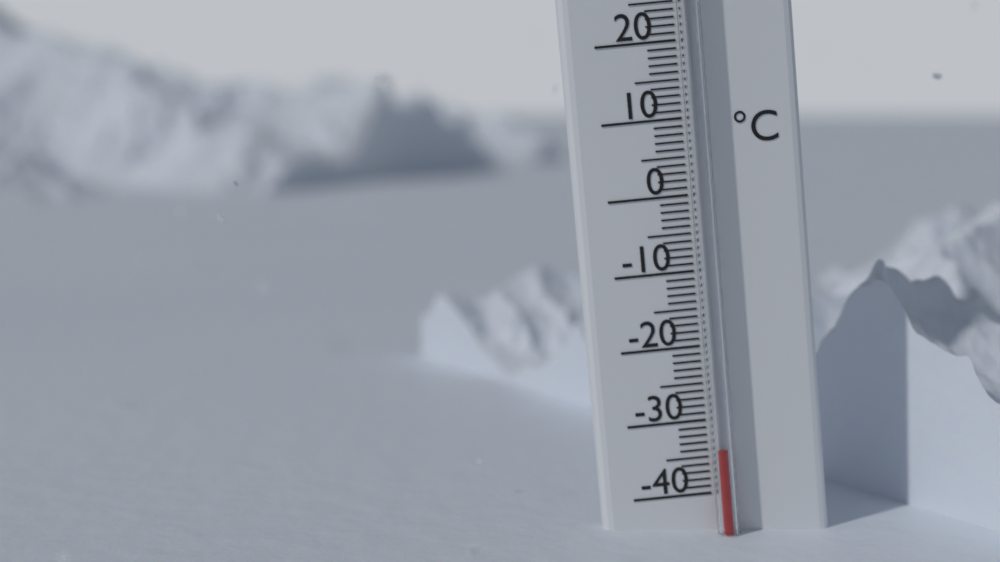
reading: -34 °C
